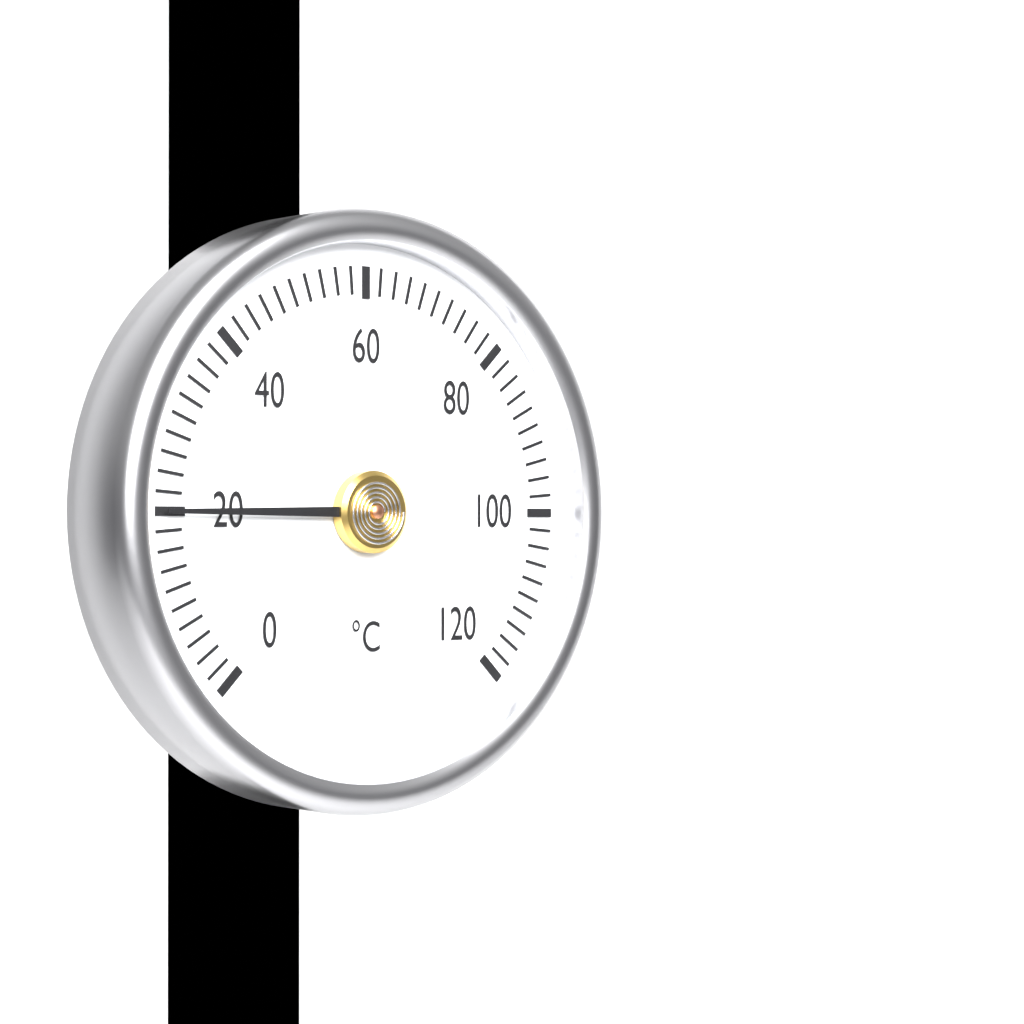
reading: 20 °C
